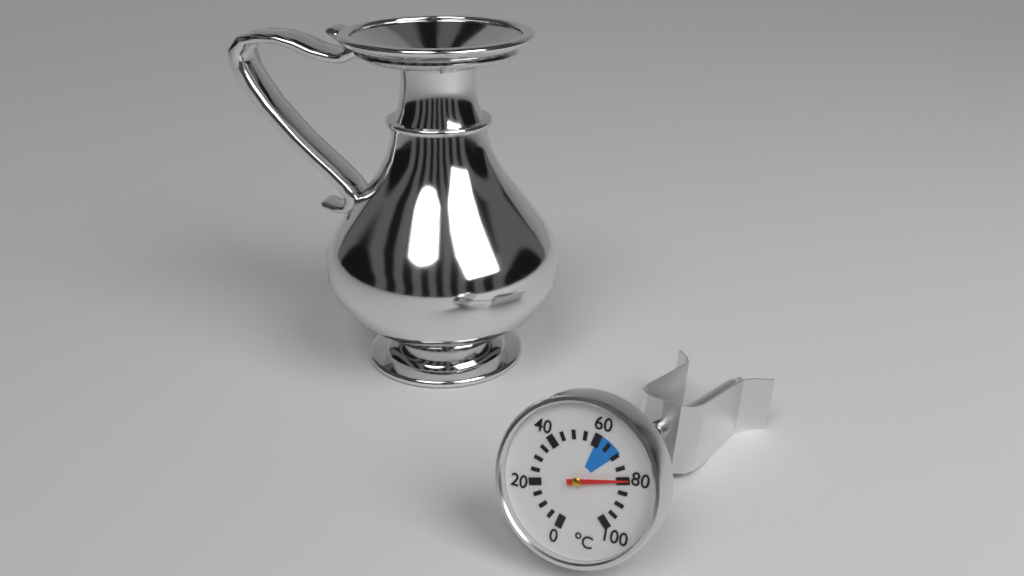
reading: 80 °C
